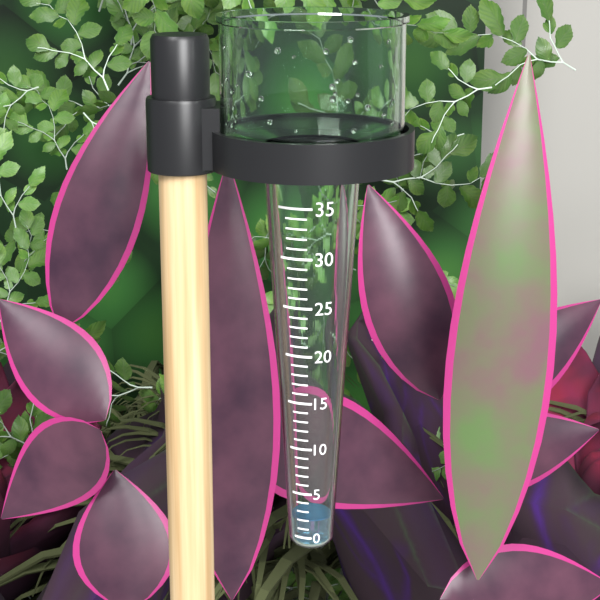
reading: 2 (no unit)
